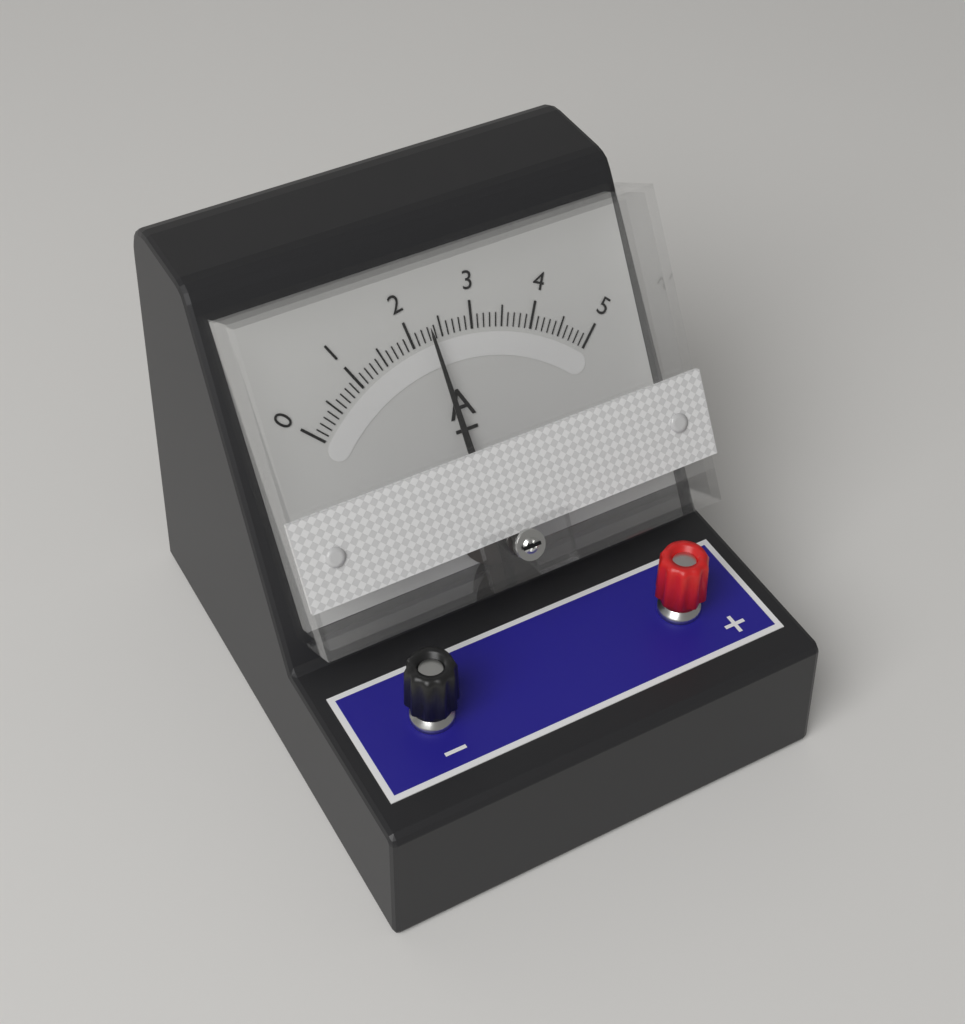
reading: 2.3 A
